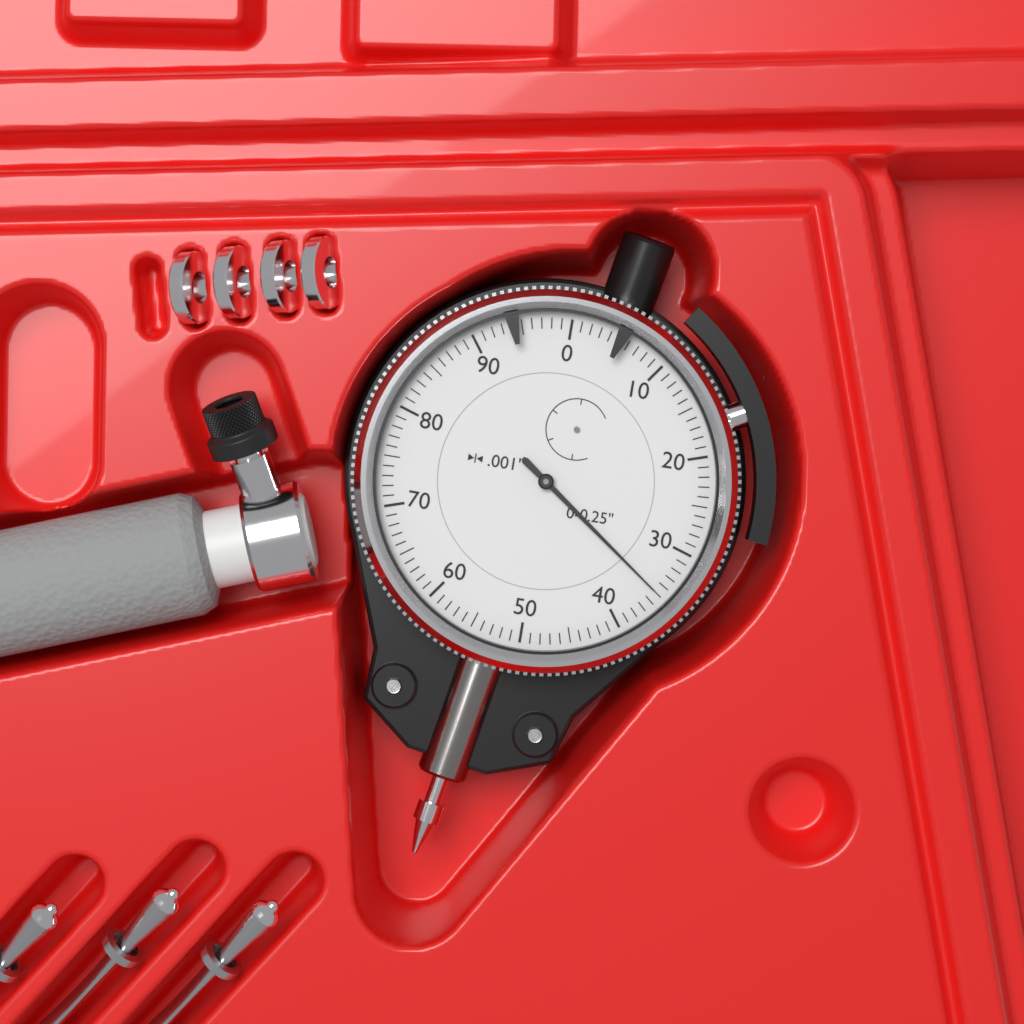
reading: 0.035 in
